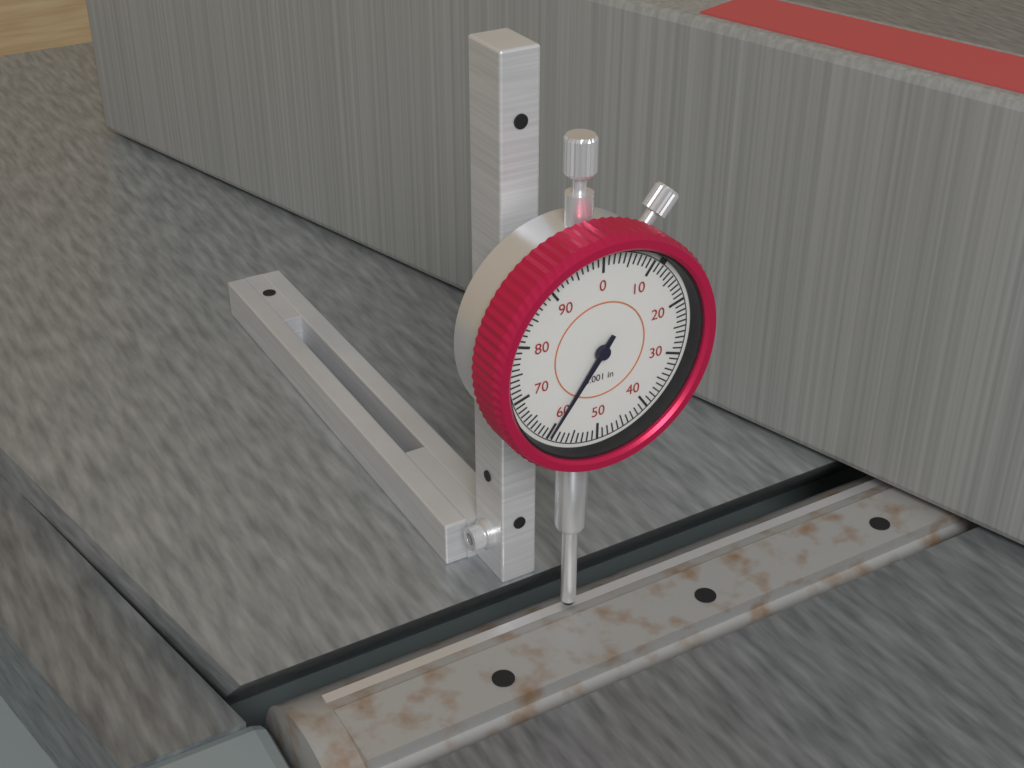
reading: 0.060 in
